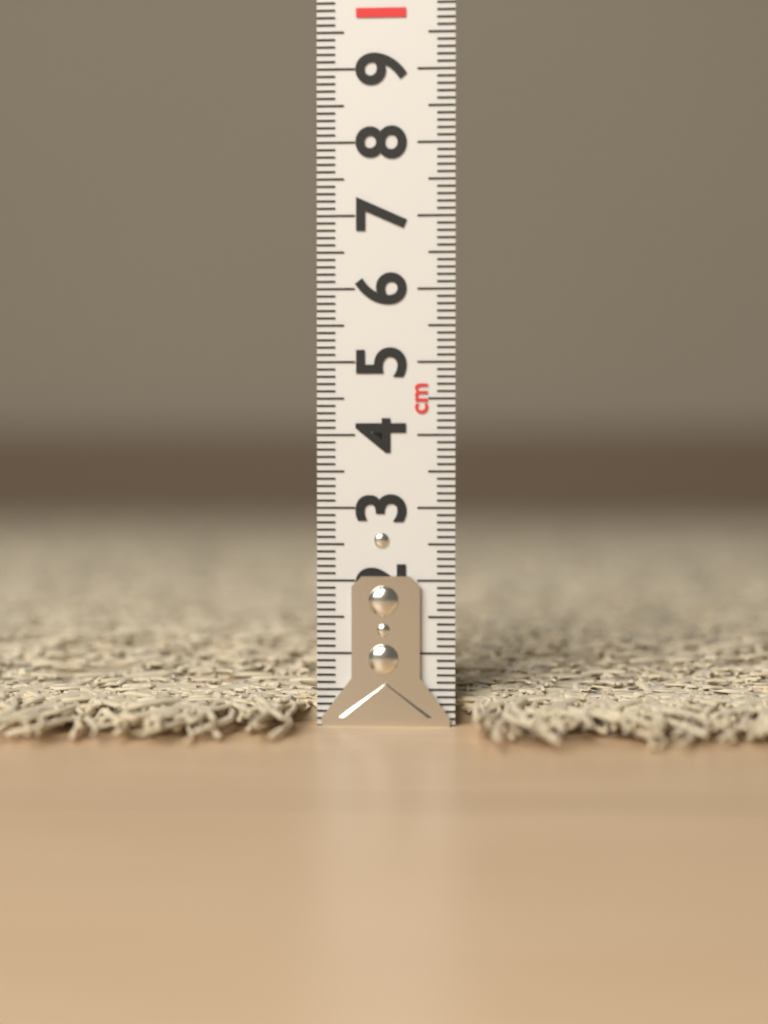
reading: 1.0 cm
